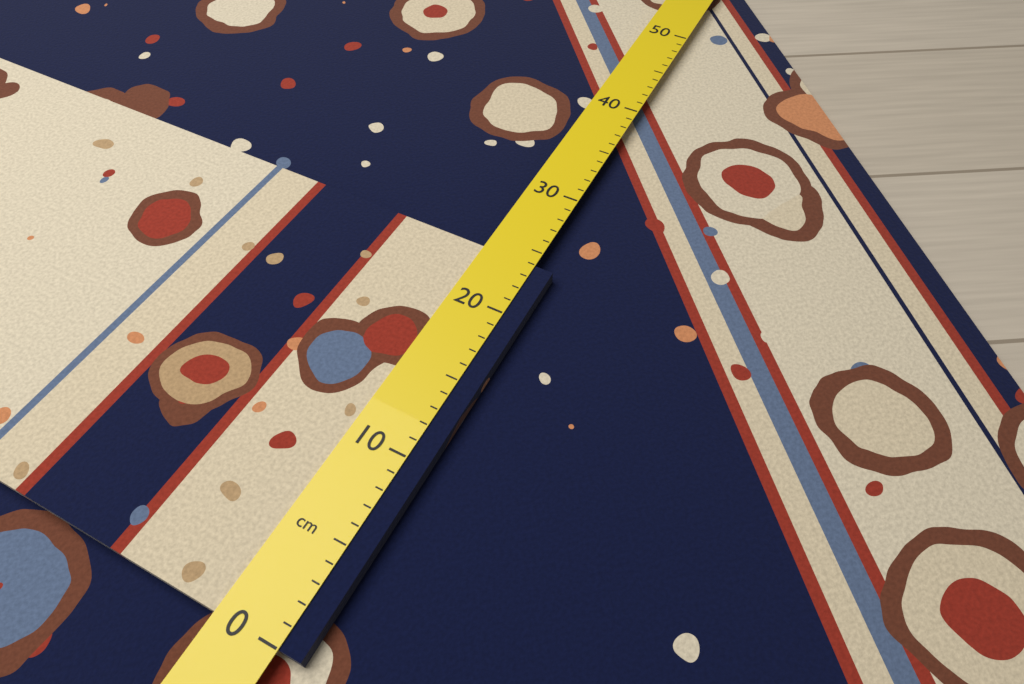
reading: 24 cm
